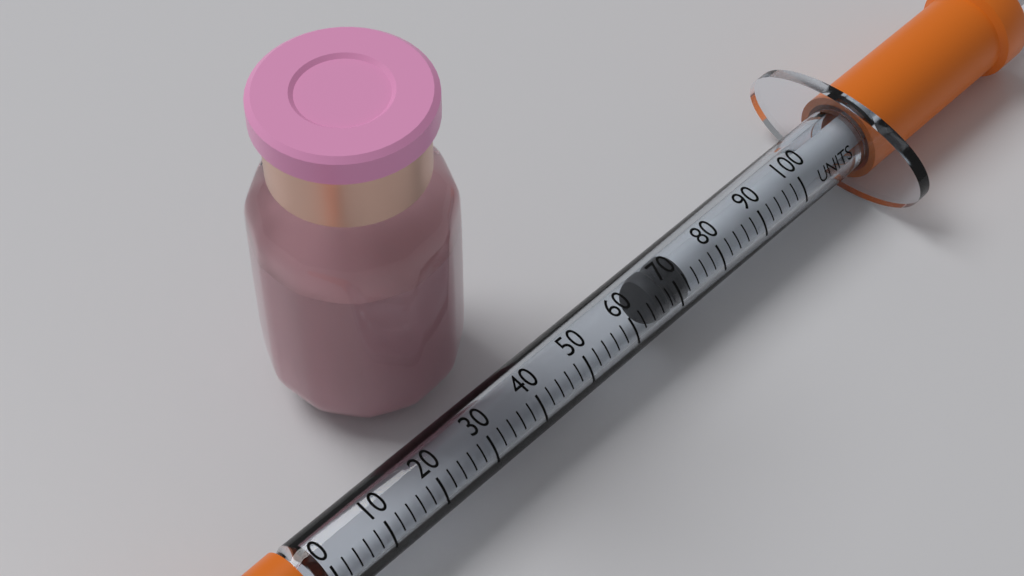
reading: 66 units
